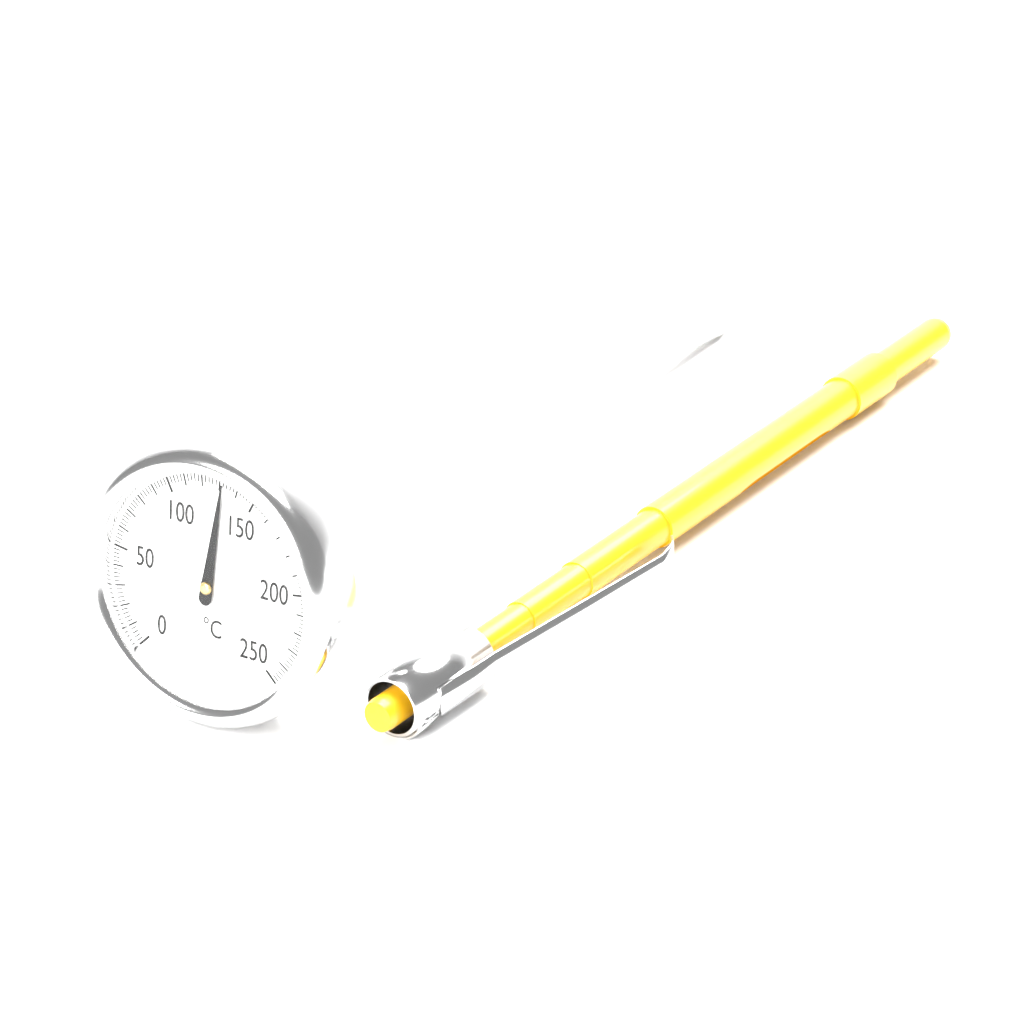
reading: 132 °C
